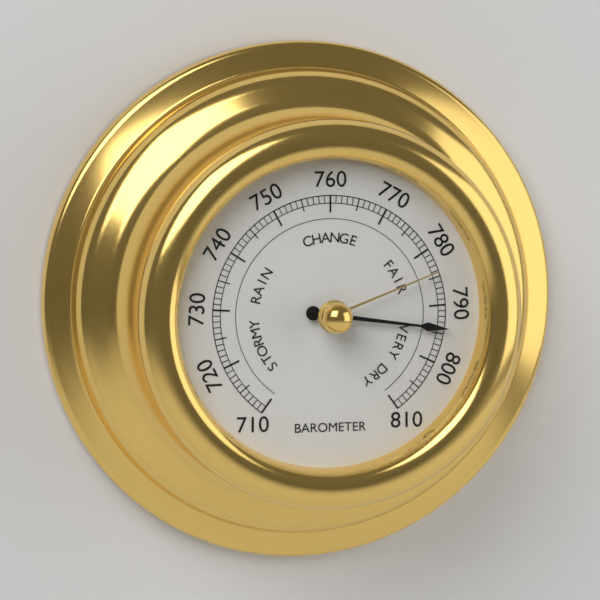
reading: 794 (no unit)
